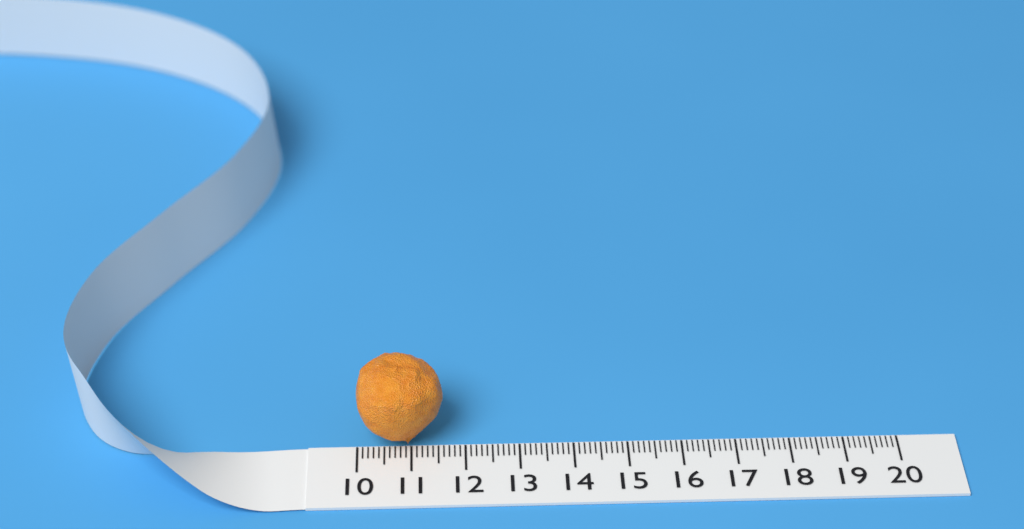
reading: 11.6 (no unit)
